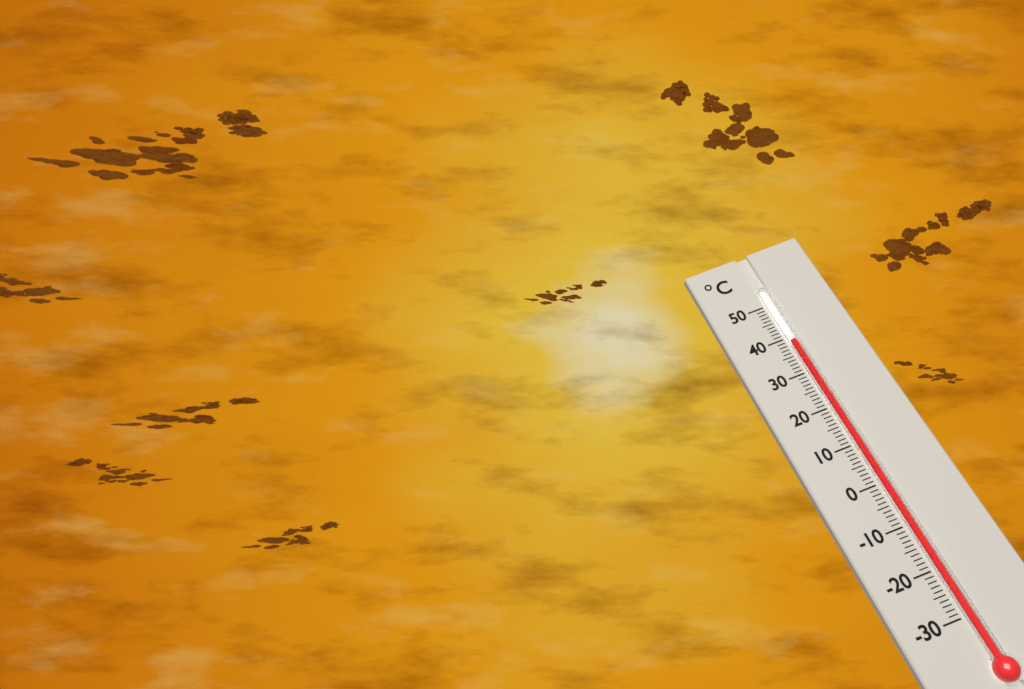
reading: 39 °C
